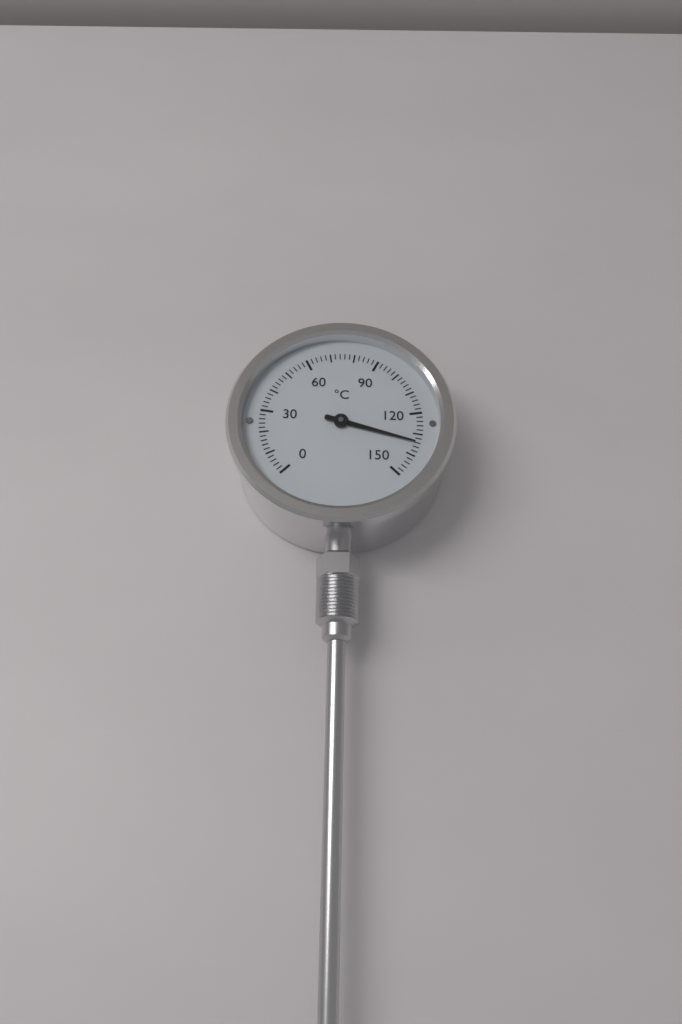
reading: 134 °C
